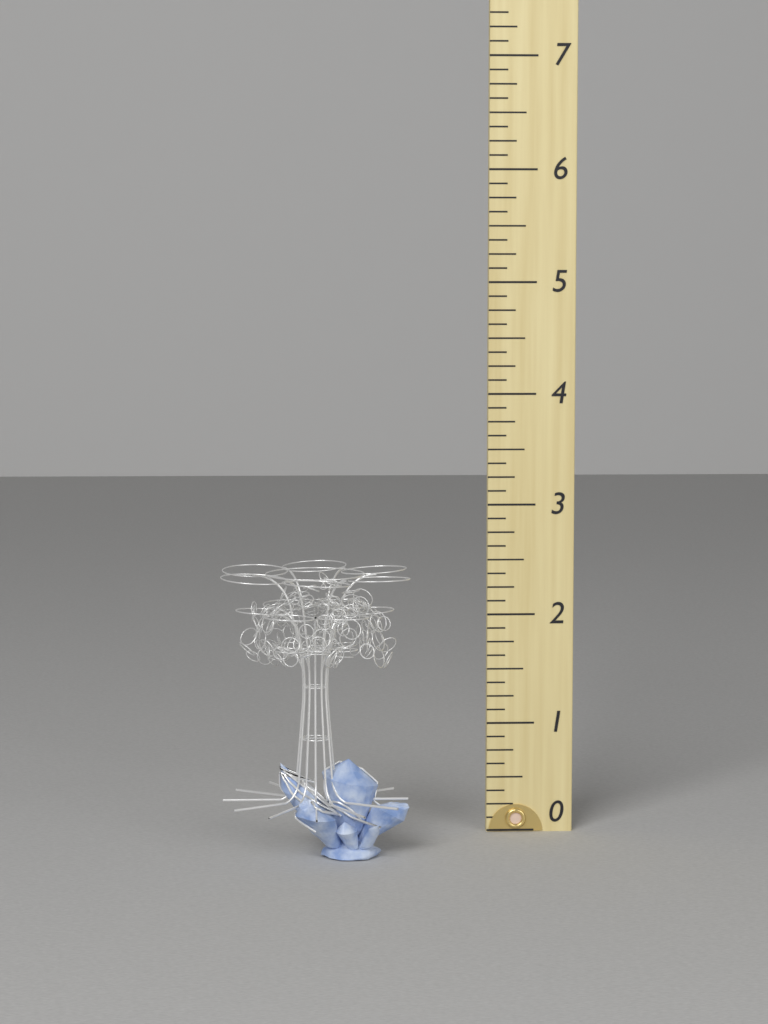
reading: 2.500 (no unit)
